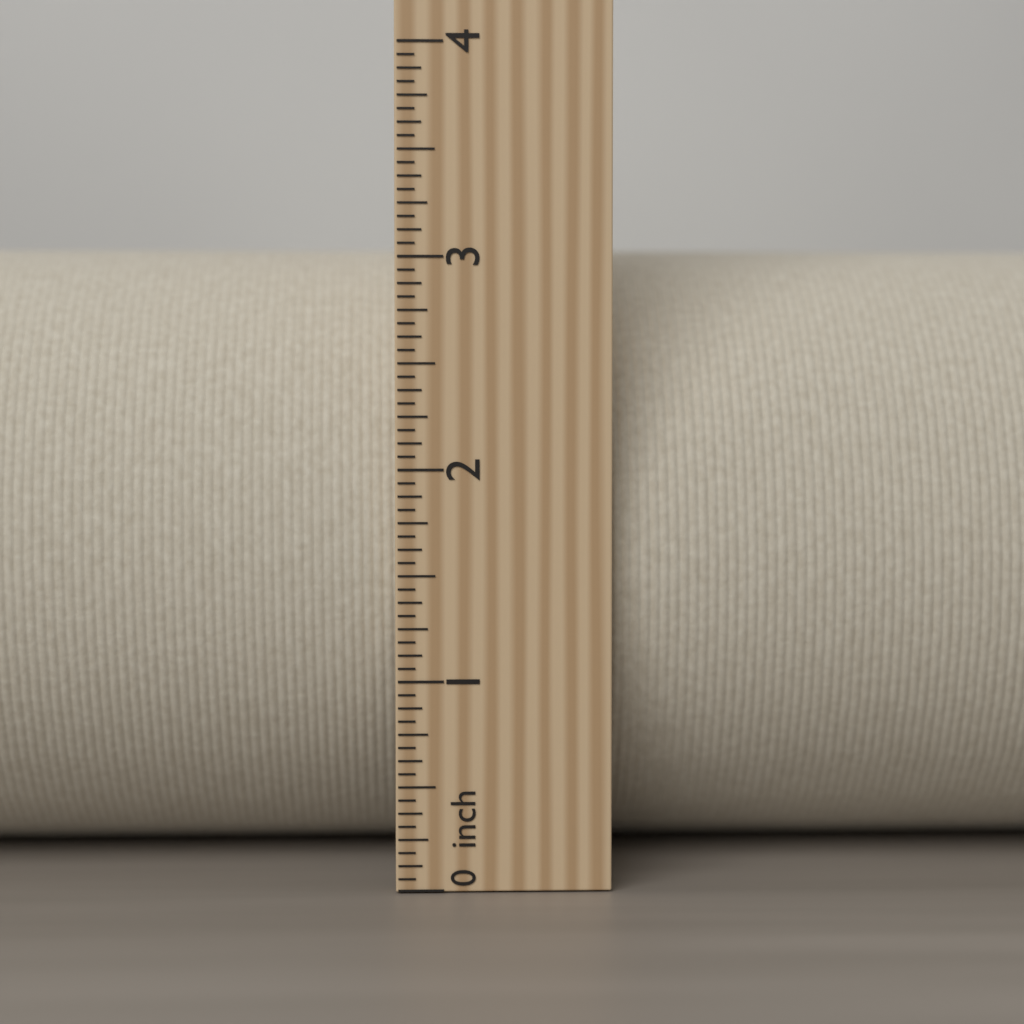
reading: 3.1250 inch
